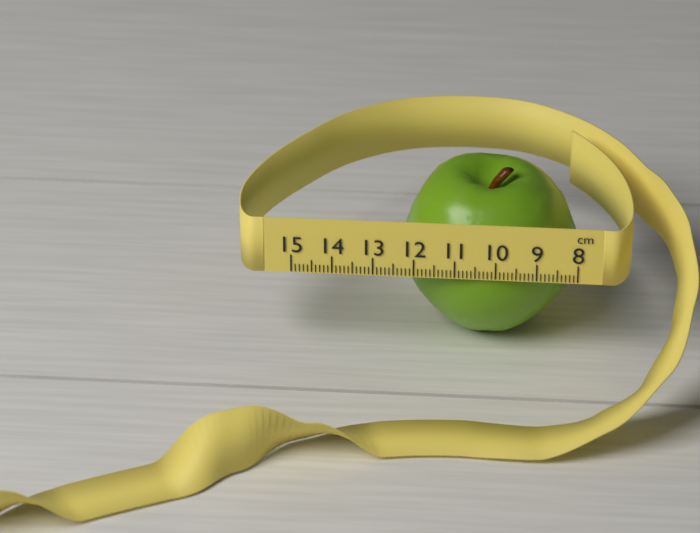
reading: 12.4 cm
